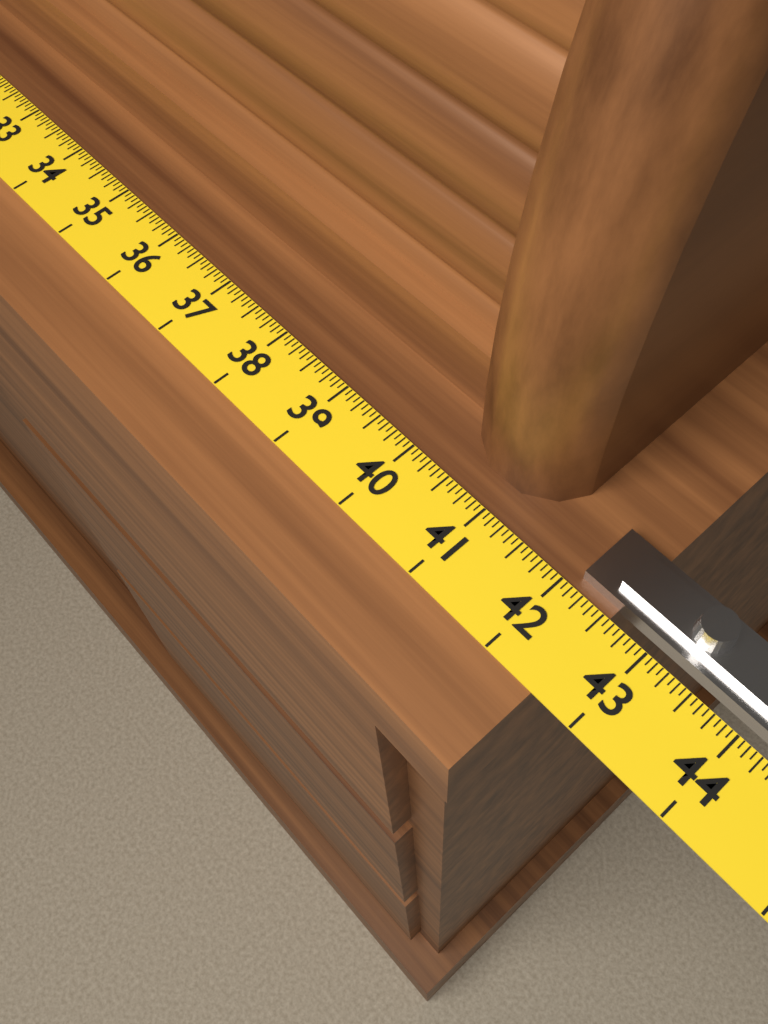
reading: 42.5625 (no unit)
